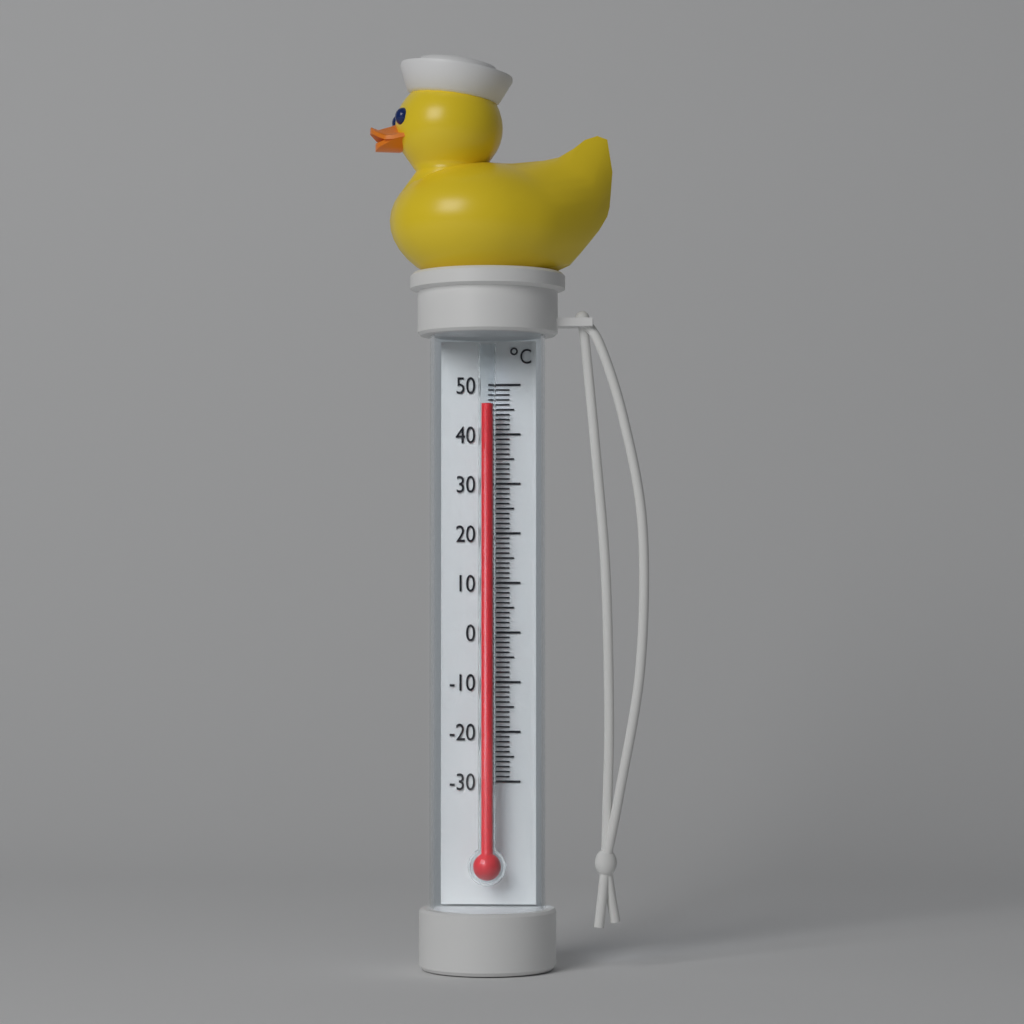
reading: 46 °C
